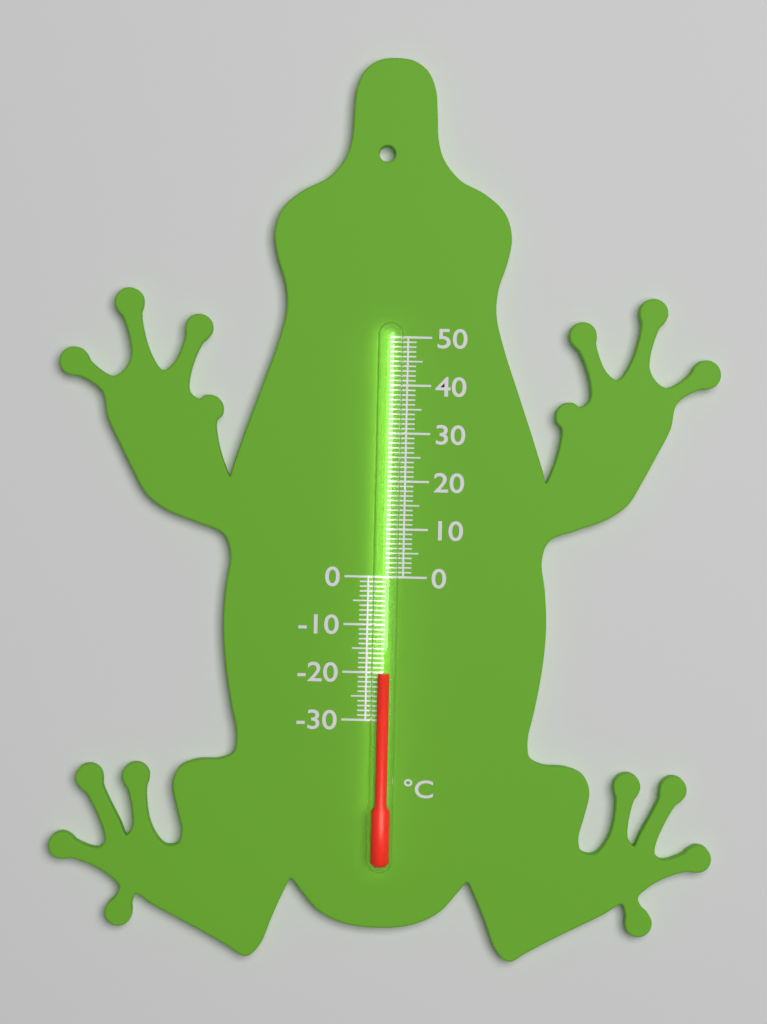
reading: -20 °C
